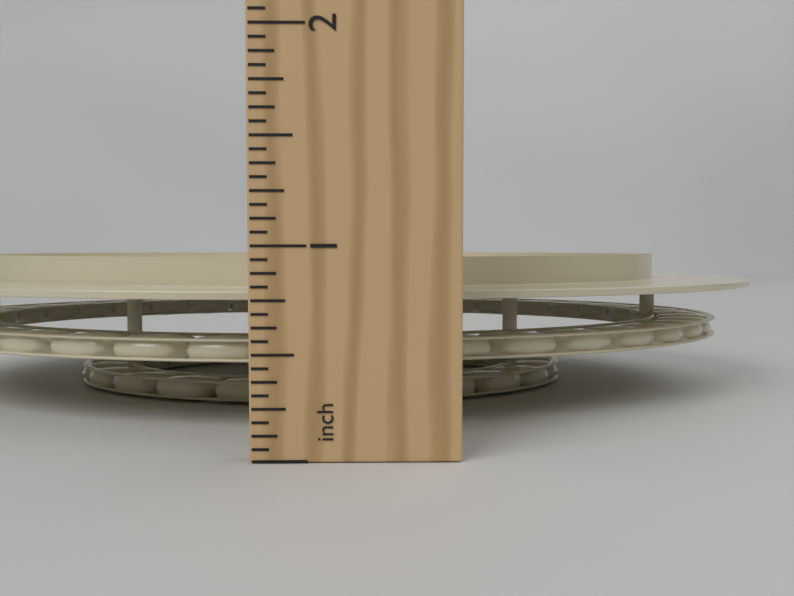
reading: 0.9375 in
